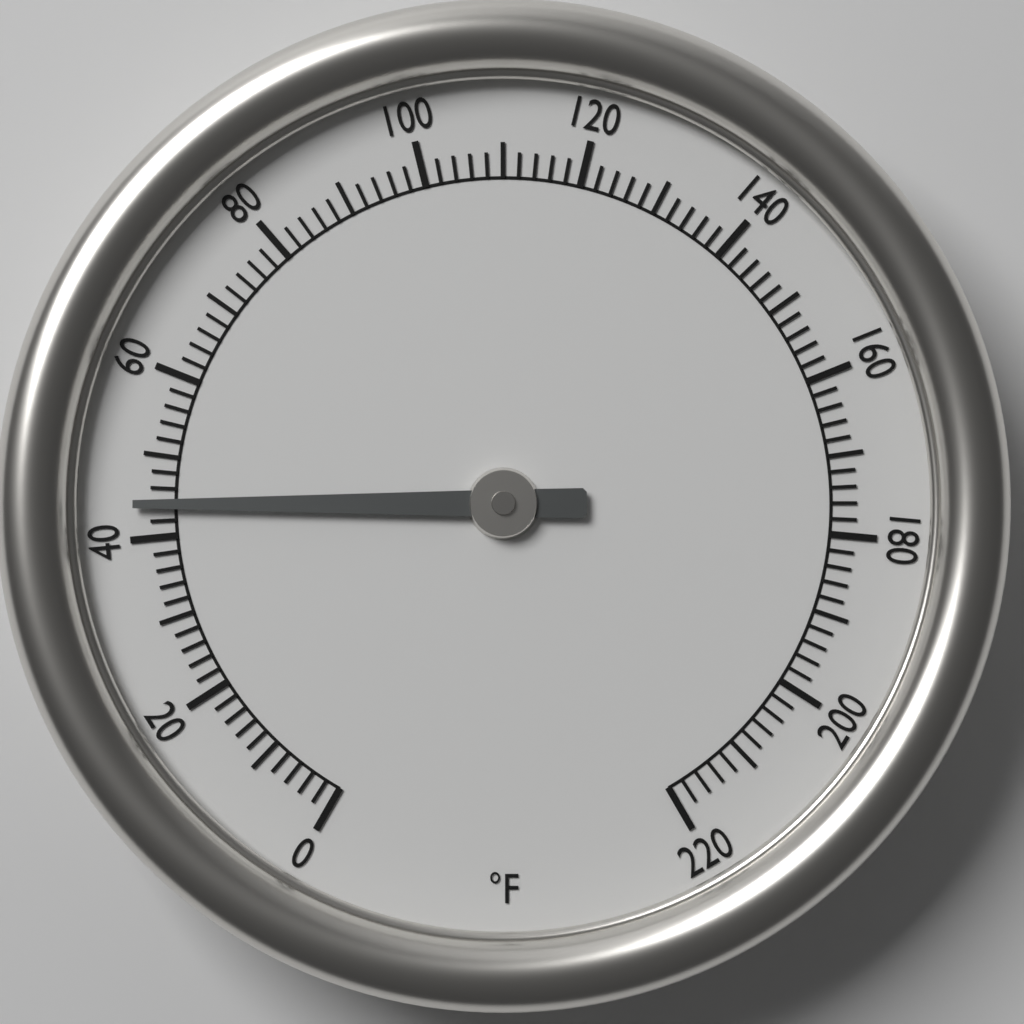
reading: 44 °F
